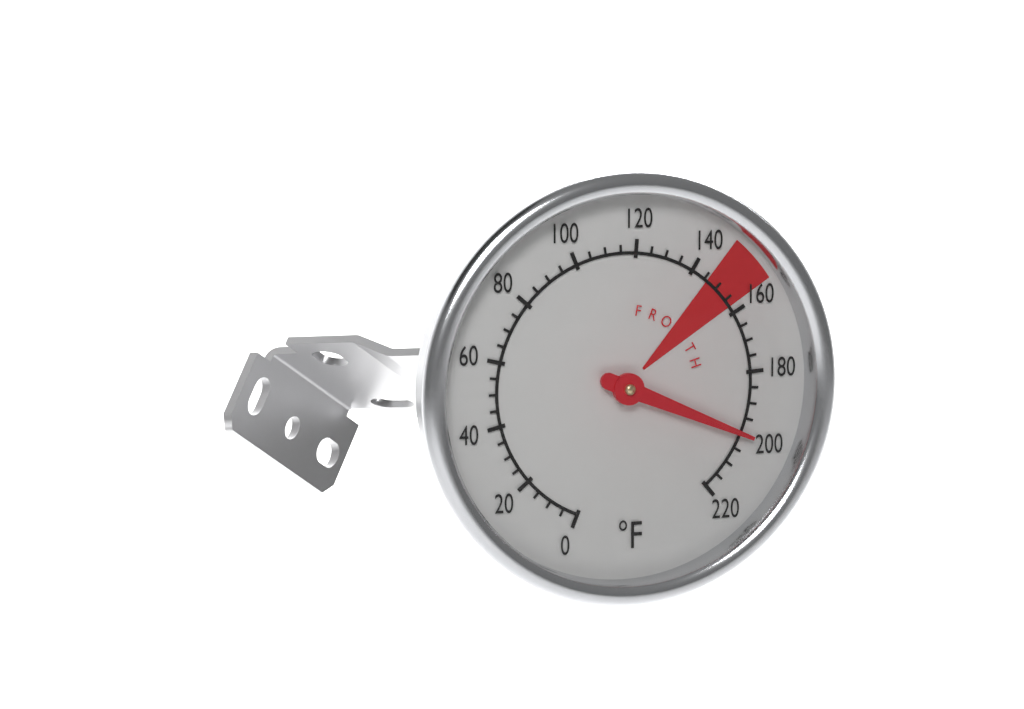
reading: 200 °F
